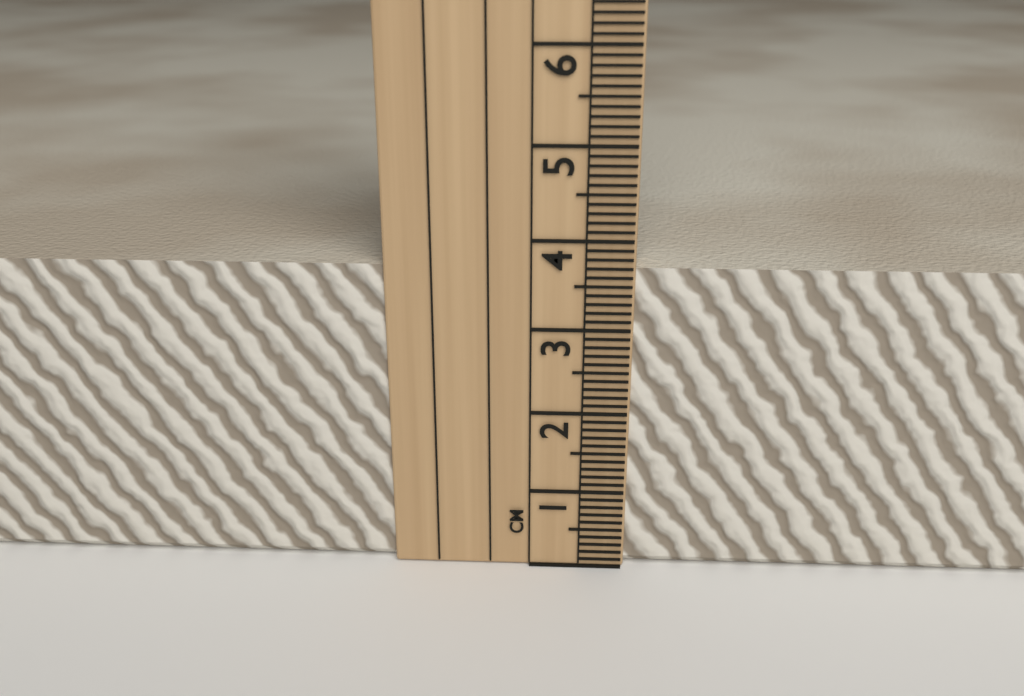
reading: 3.7 cm
